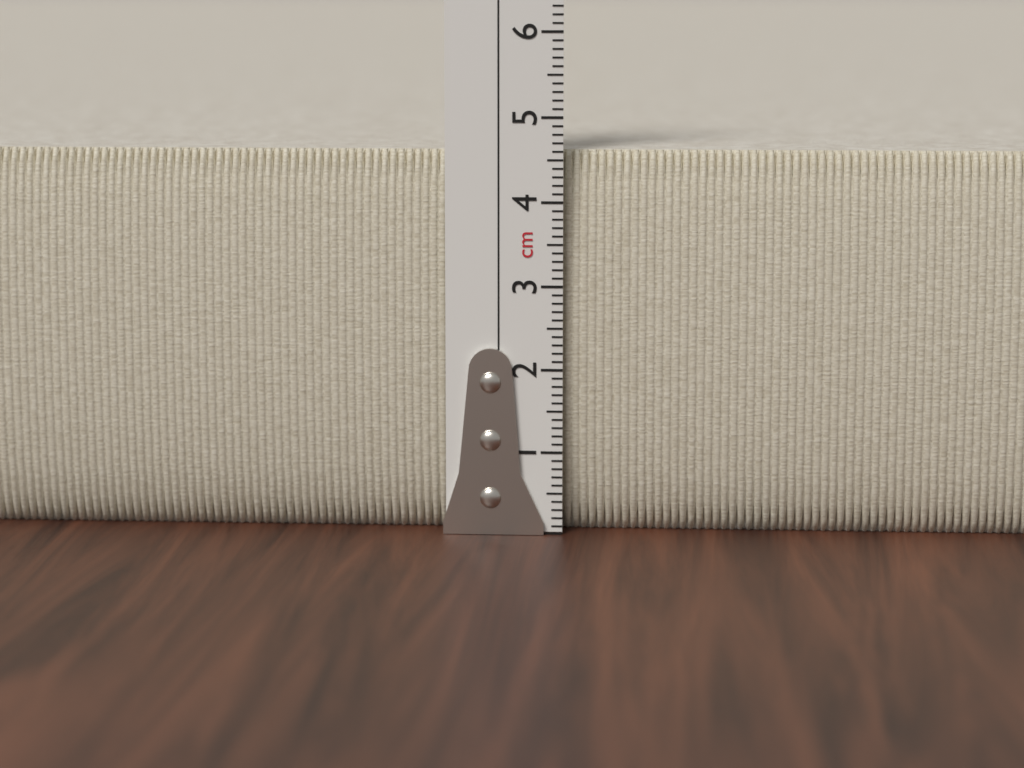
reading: 4.6 cm
